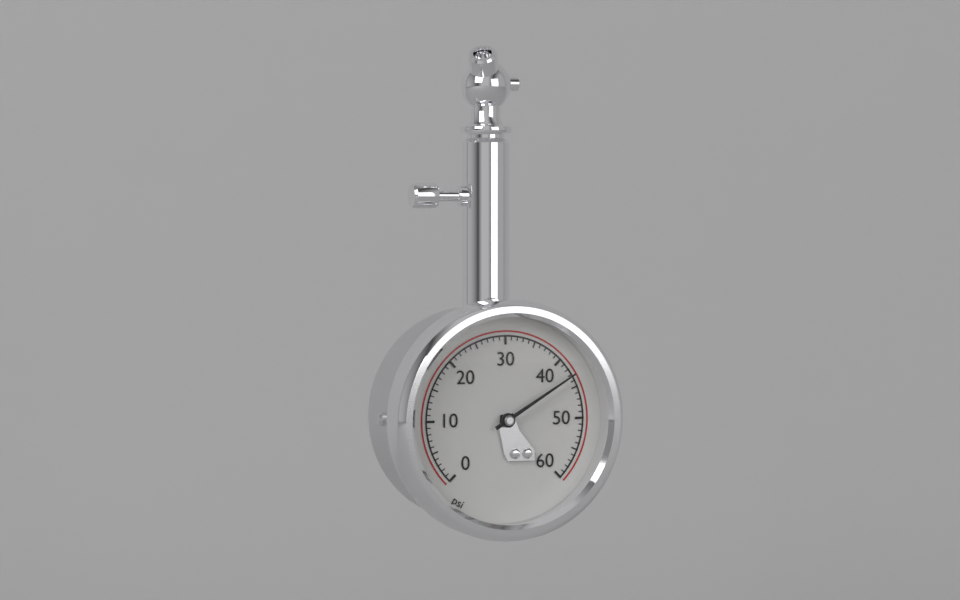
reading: 43 psi
